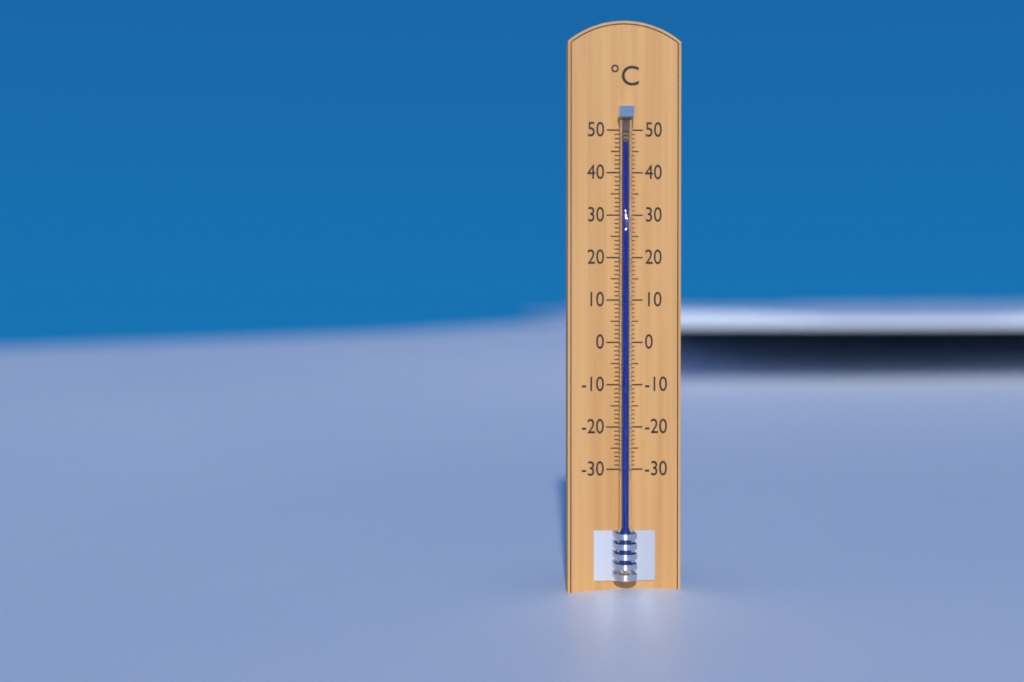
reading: 47 °C
